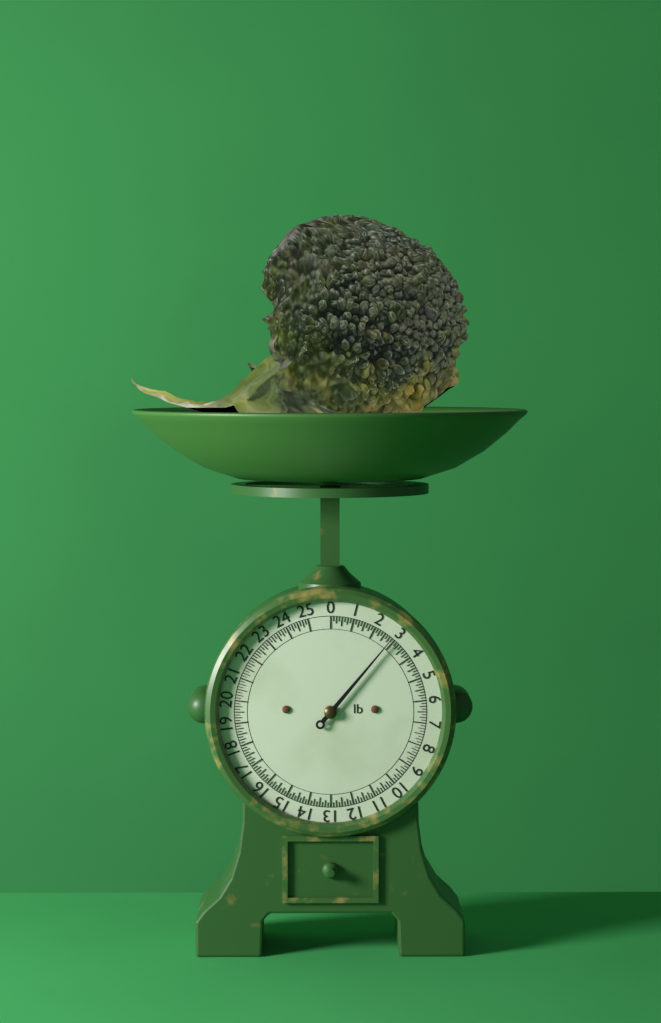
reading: 2.875 lb
